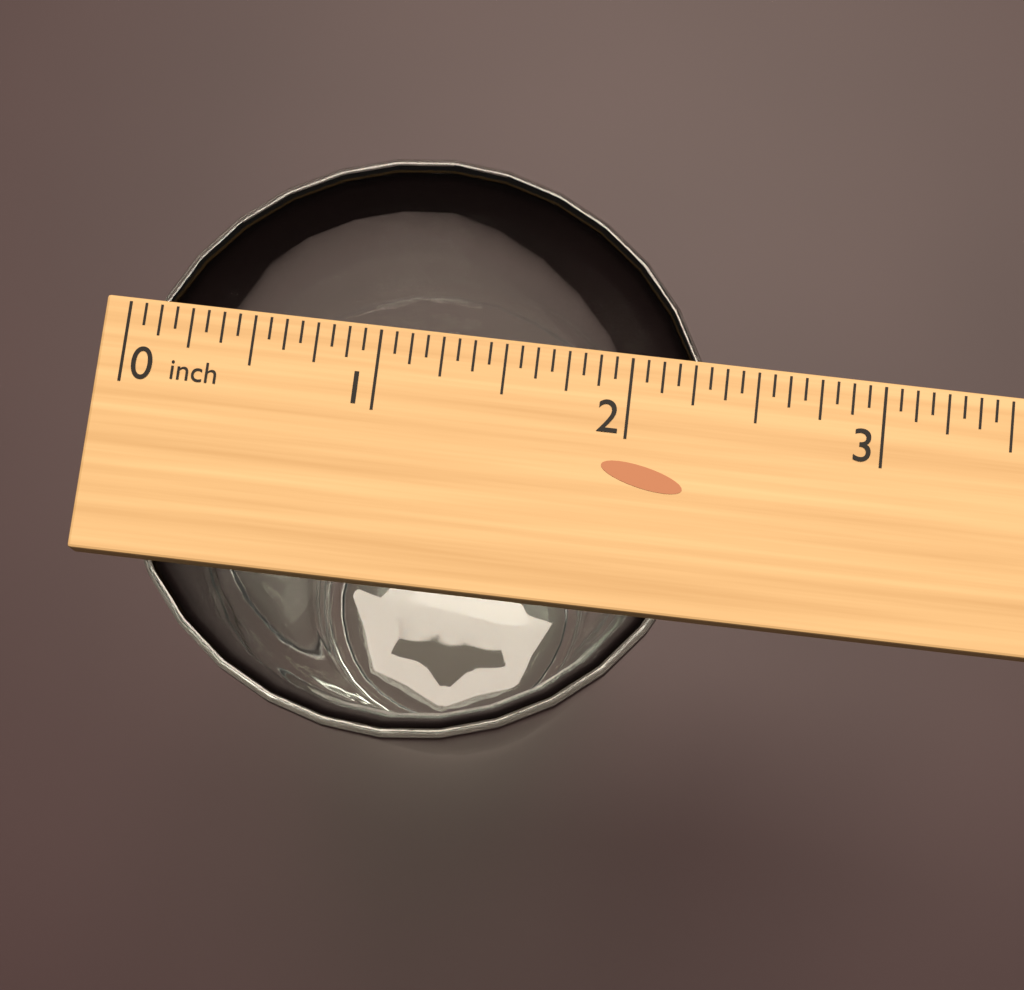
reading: 2.3750 inch
